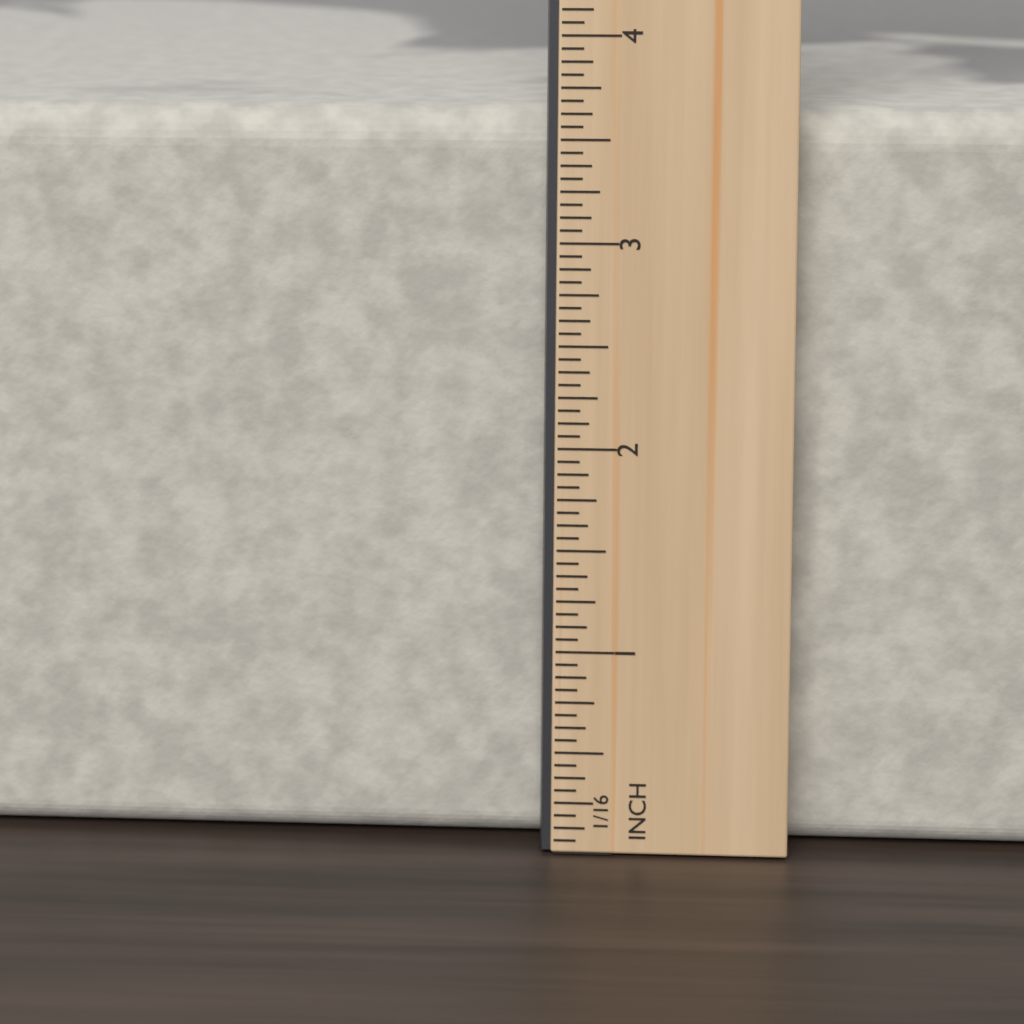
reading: 3.6250 in
